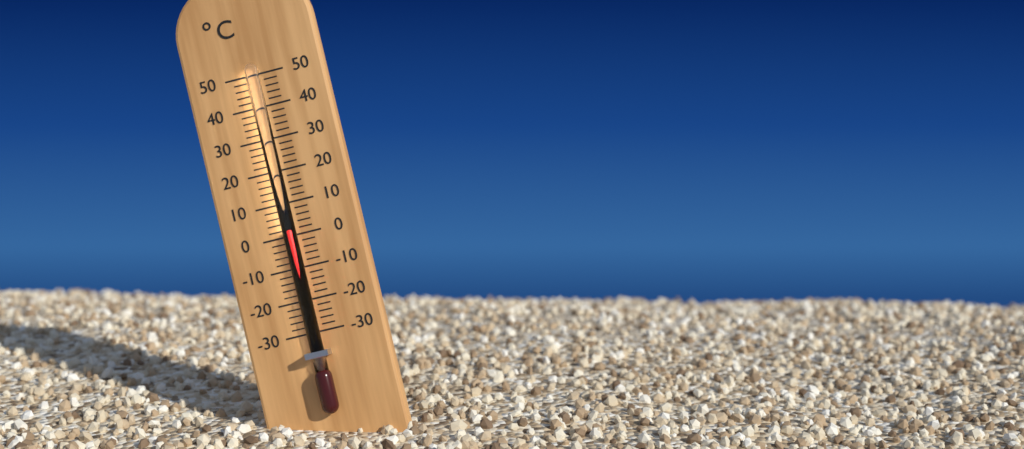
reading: 2 °C
